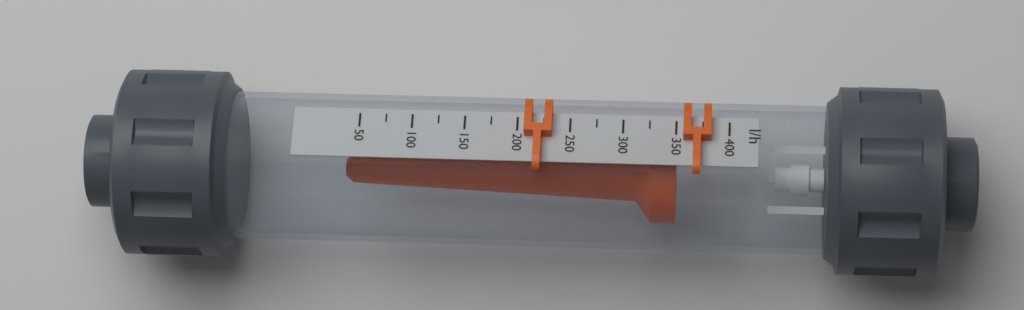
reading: 350 l/h
